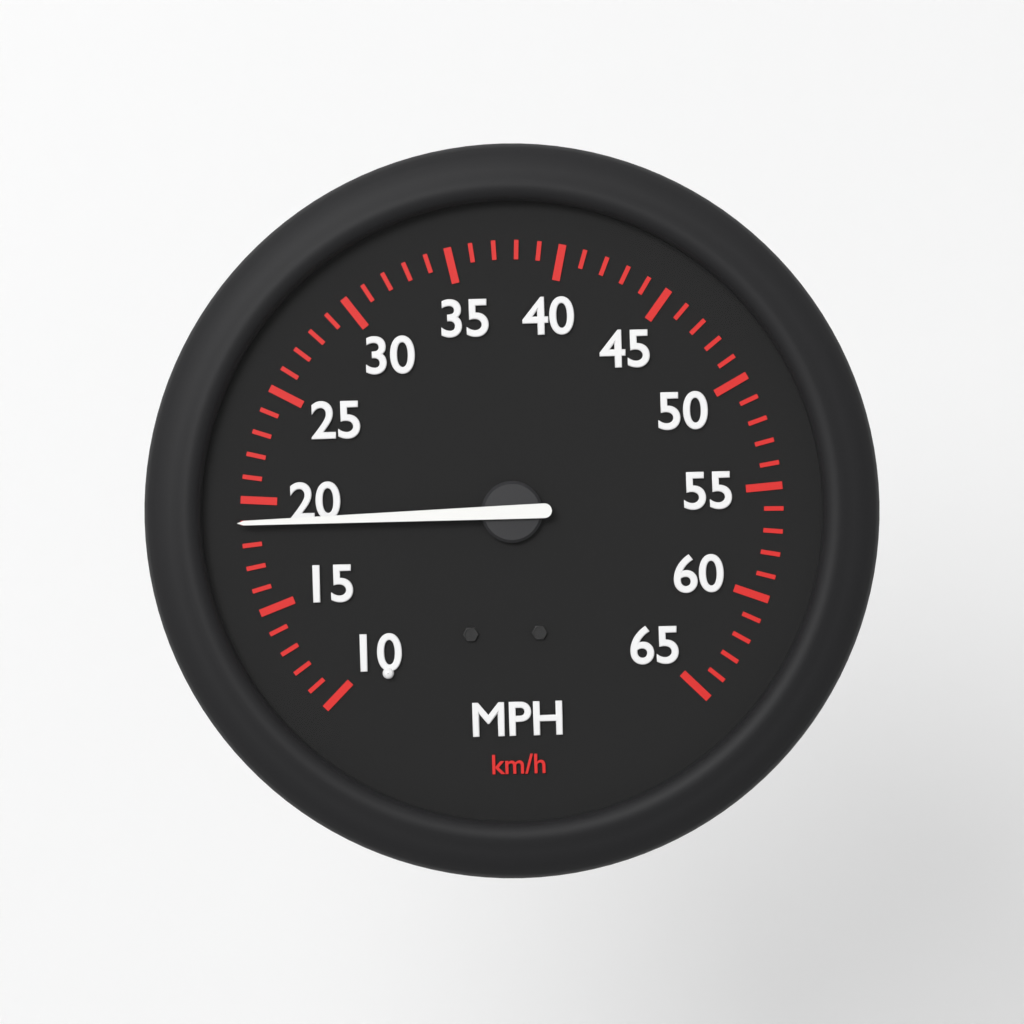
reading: 19 mph
